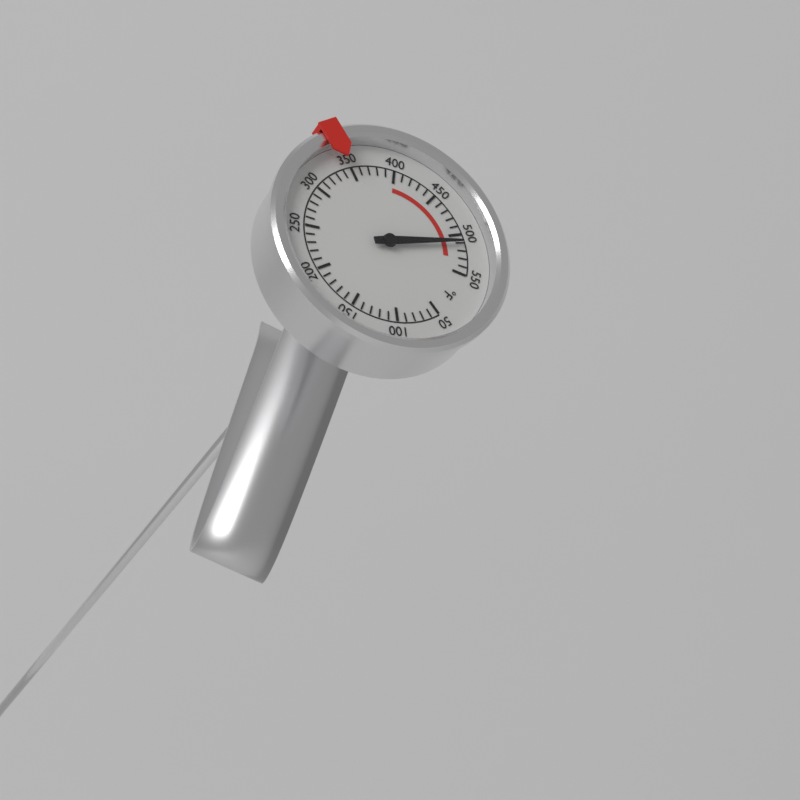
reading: 510 °F
